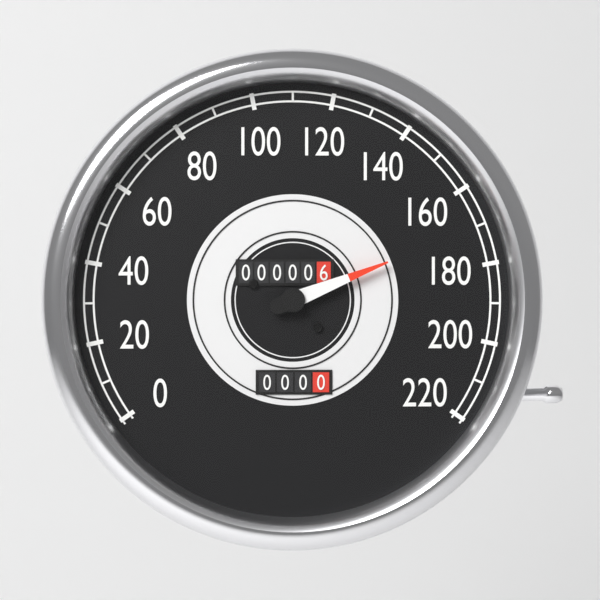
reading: 170 (no unit)
